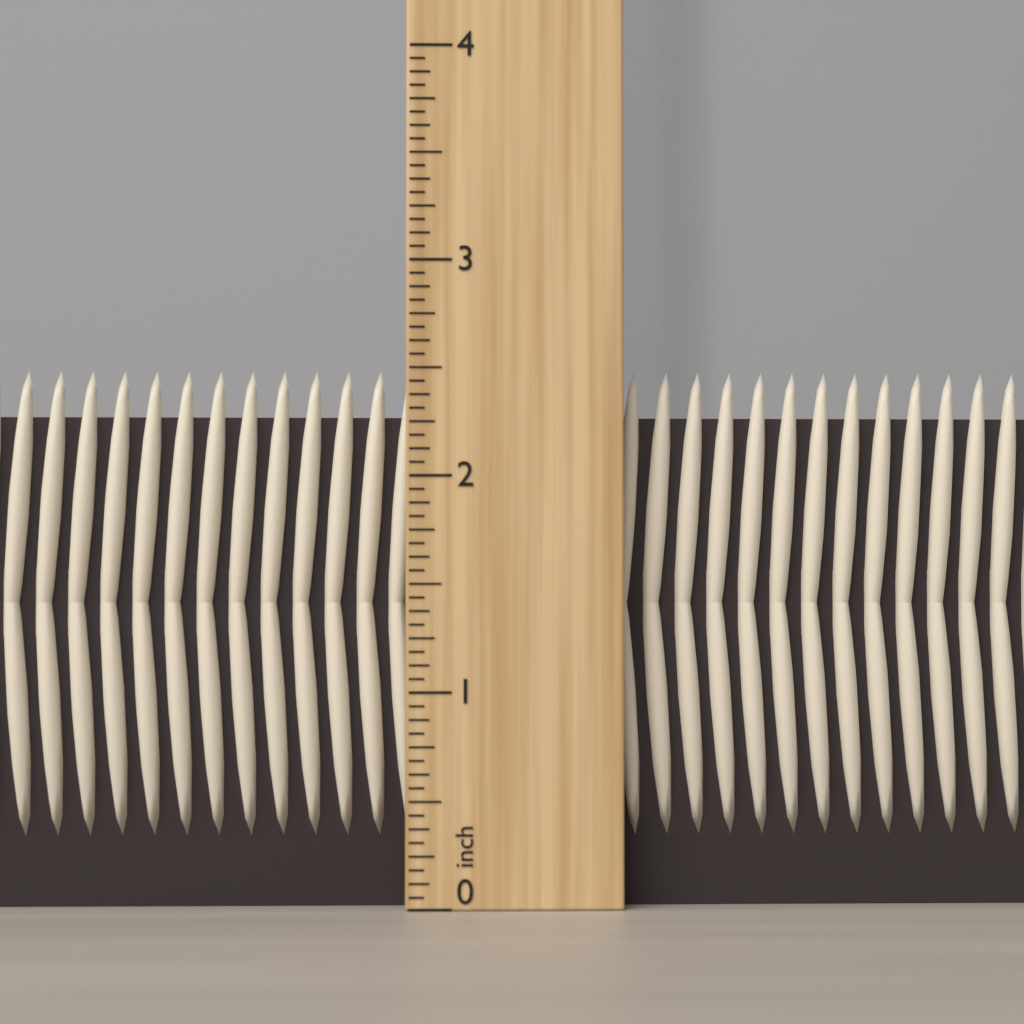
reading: 2.5000 inch
